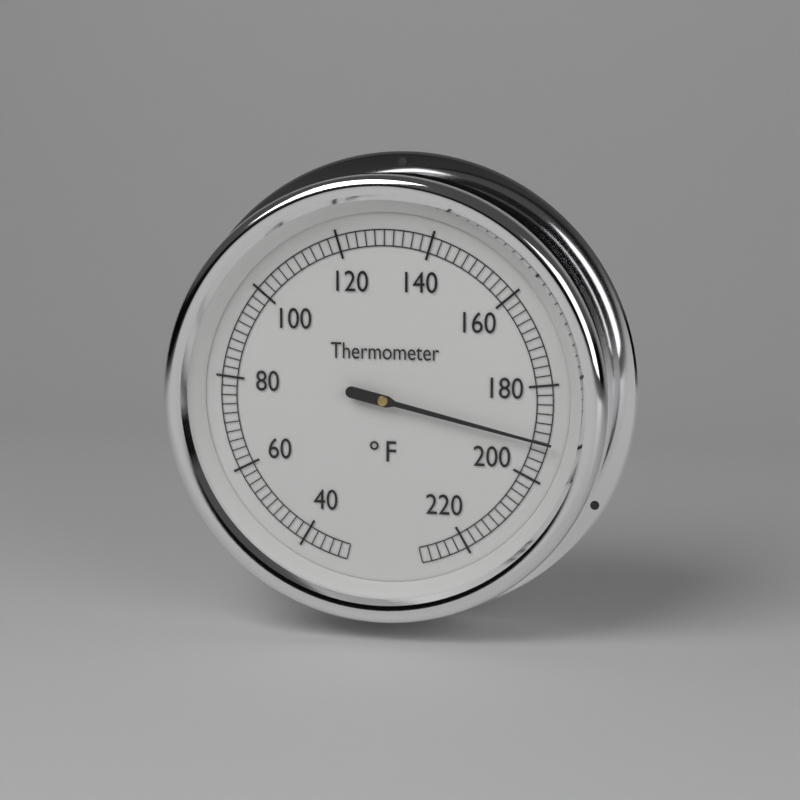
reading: 192 °F
